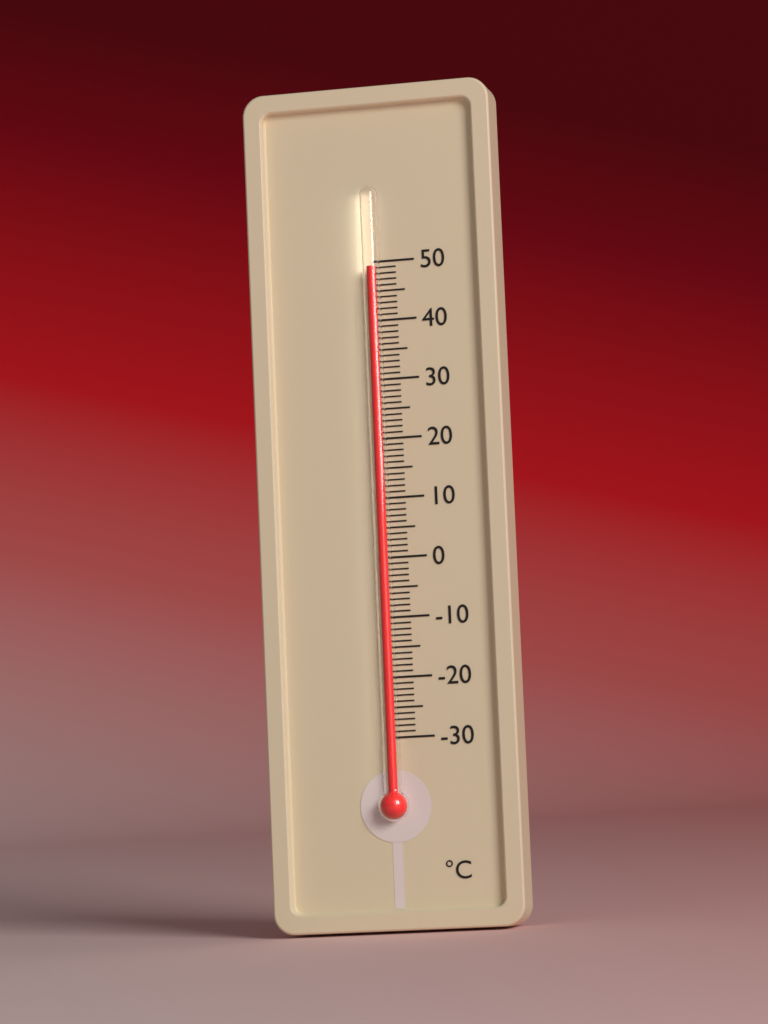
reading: 49 °C
